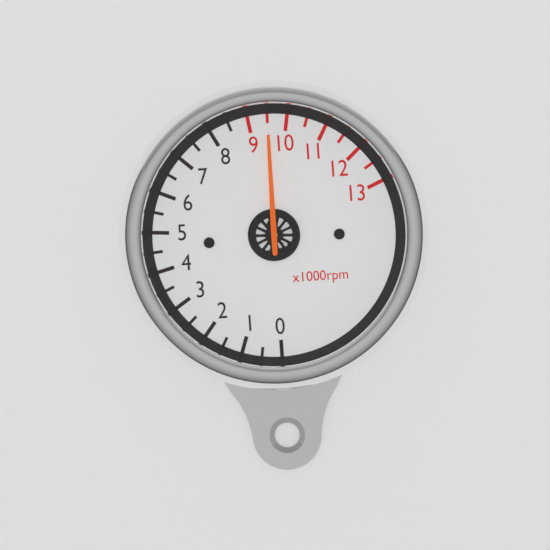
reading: 9.5 x1000rpm
